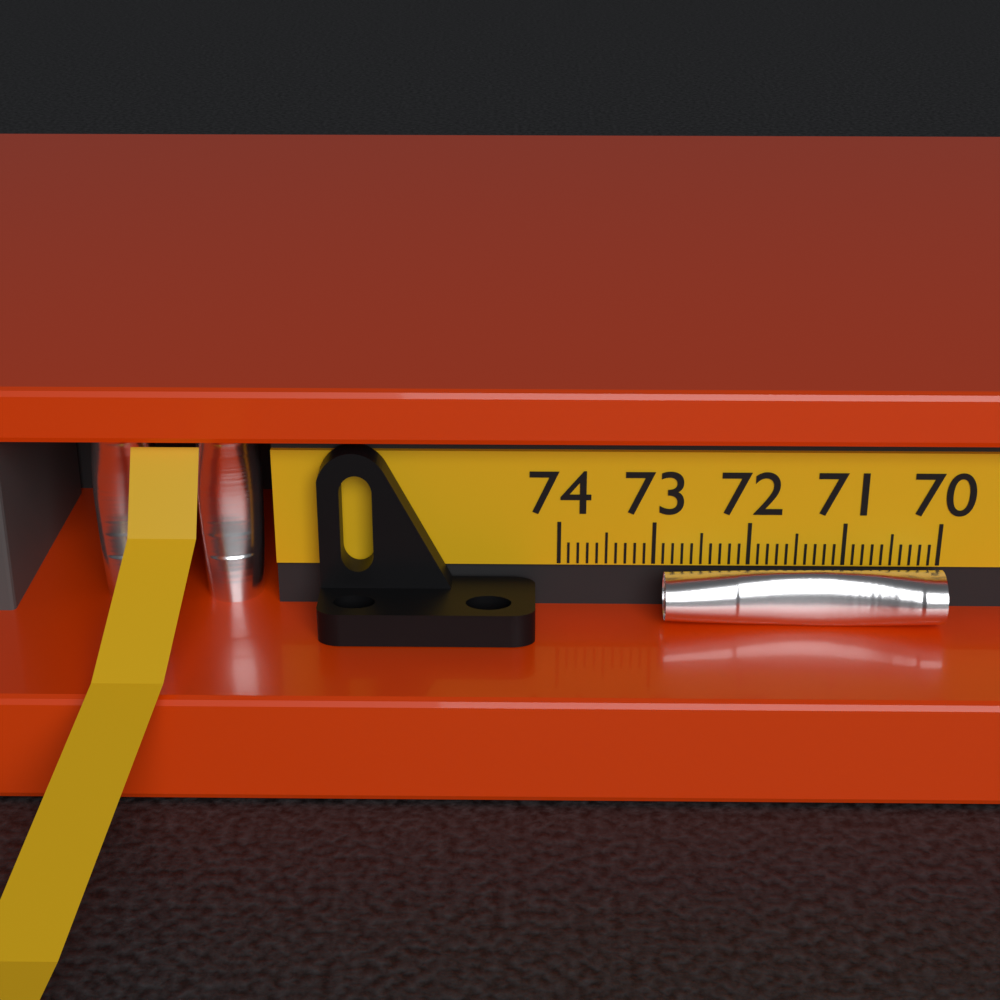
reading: 72.9 (no unit)
